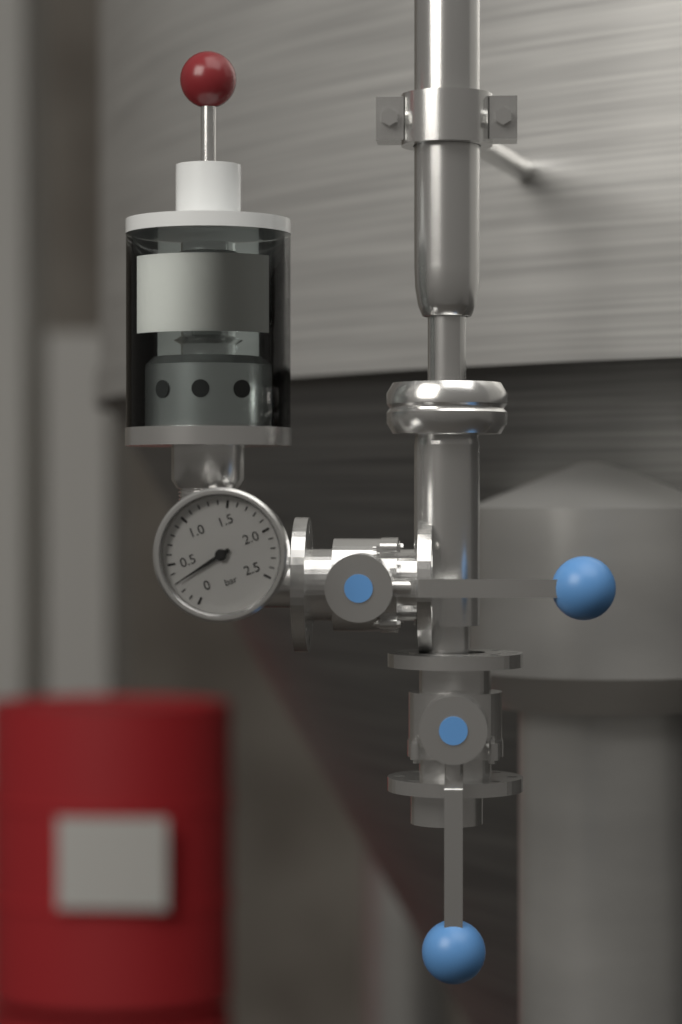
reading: 0.3 bar
